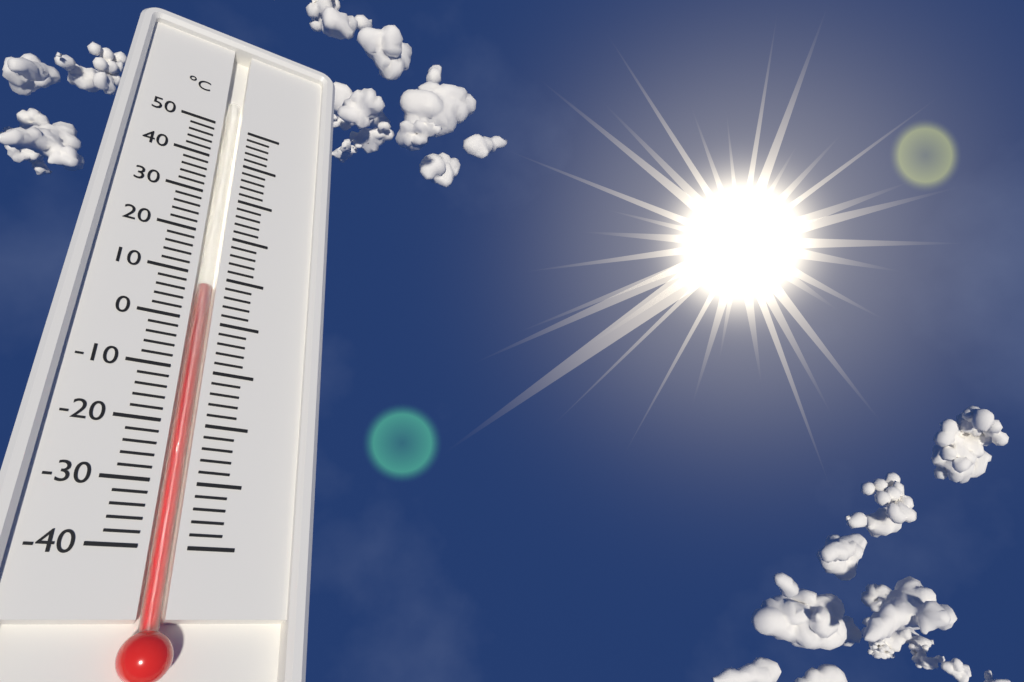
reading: 8 °C
